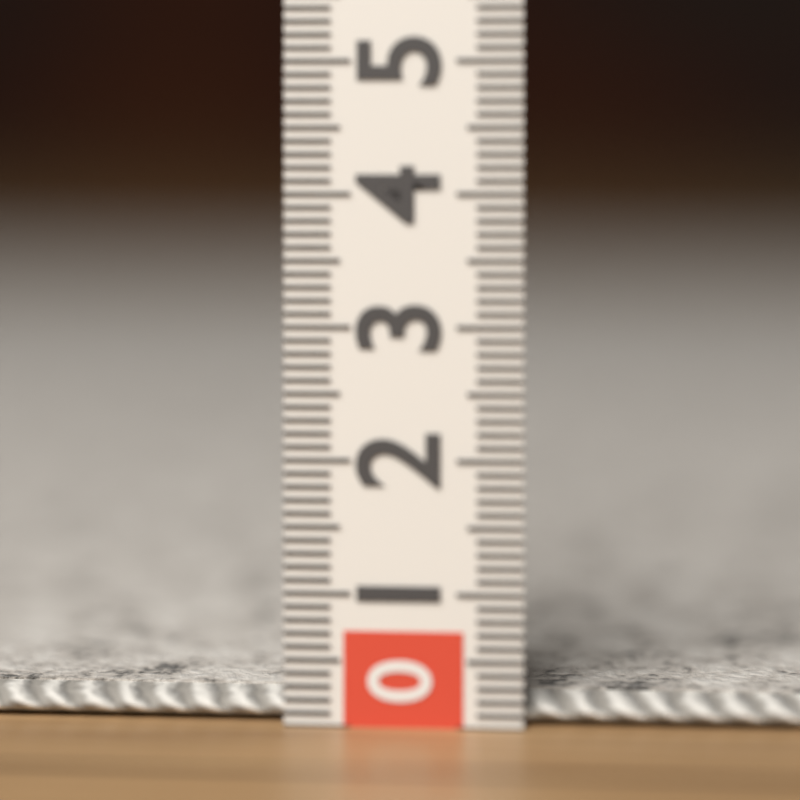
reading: 0.3 (no unit)
